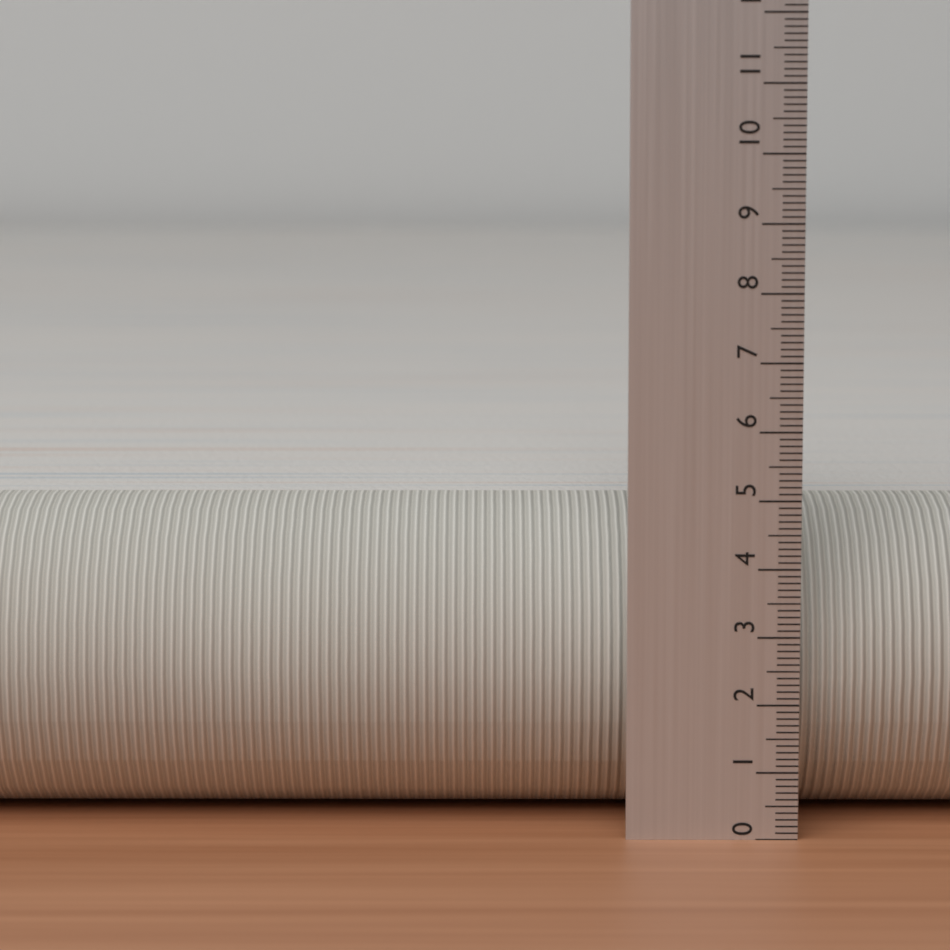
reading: 4.7 (no unit)
